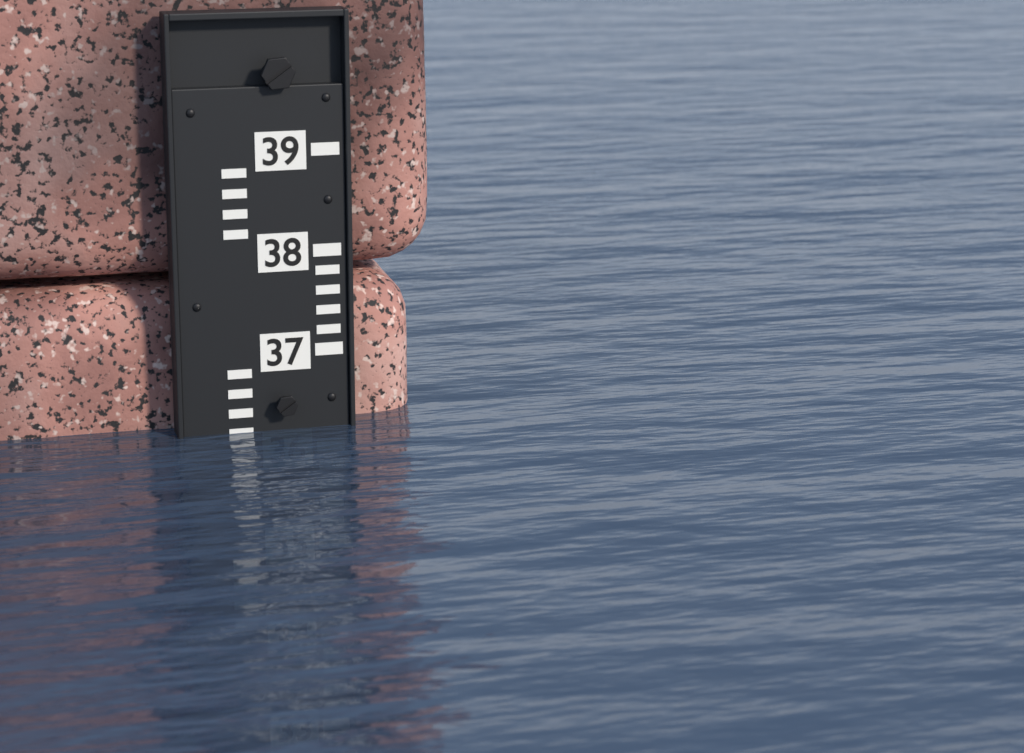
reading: 36.2 (no unit)
